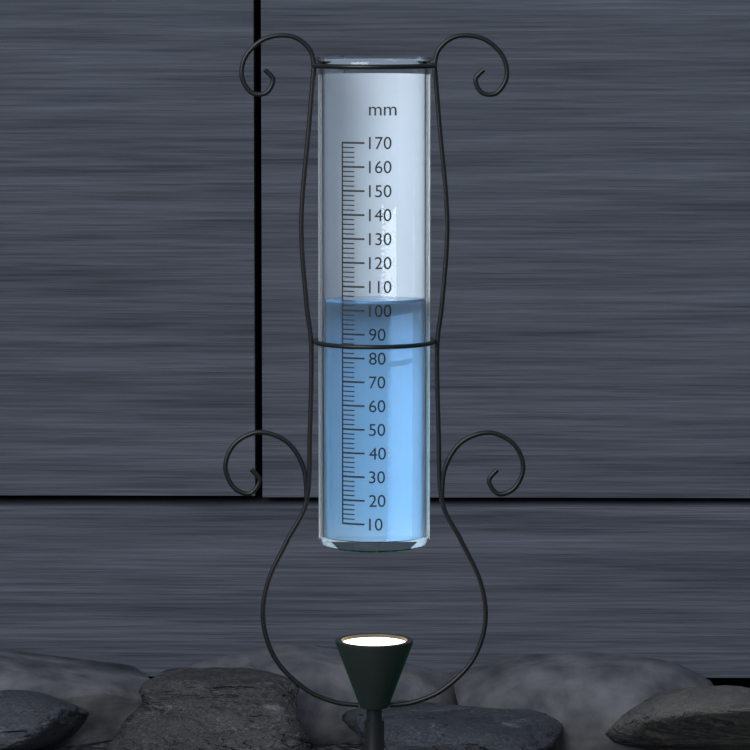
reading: 104 mm
